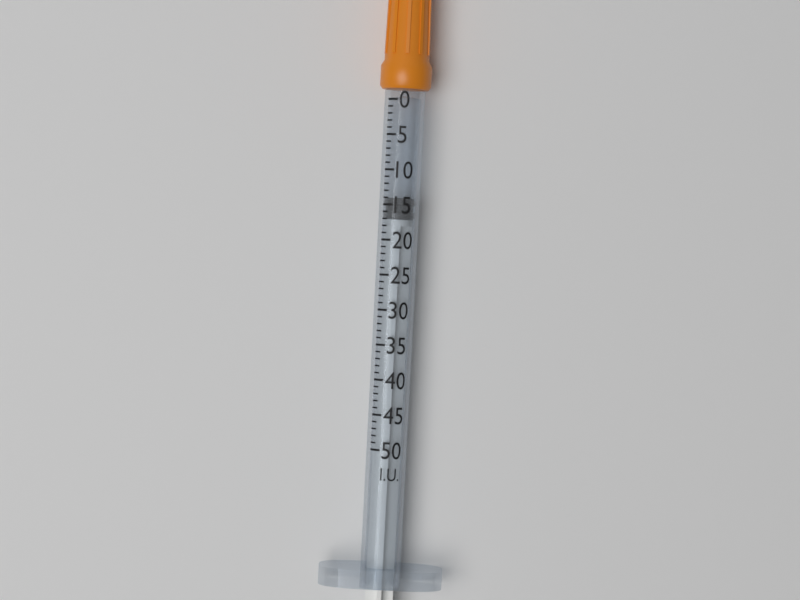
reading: 14 I.U.
